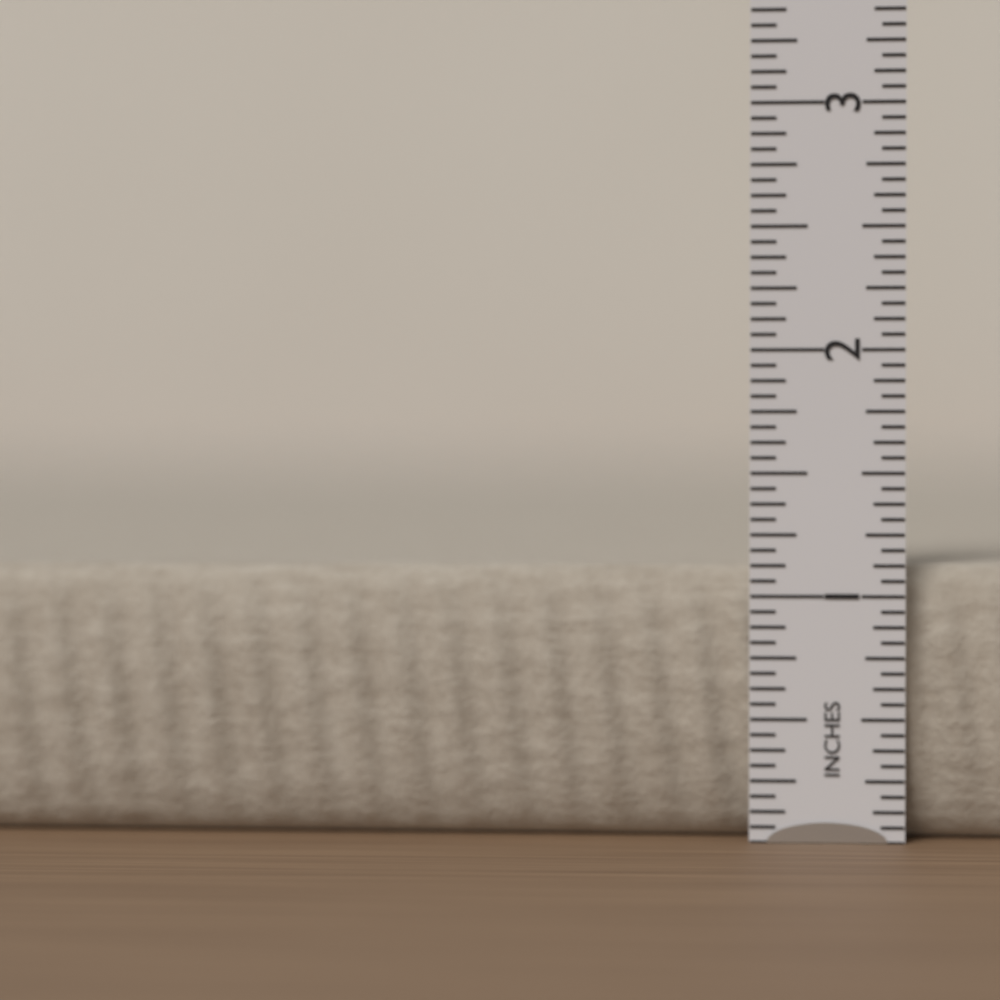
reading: 1.1250 in
